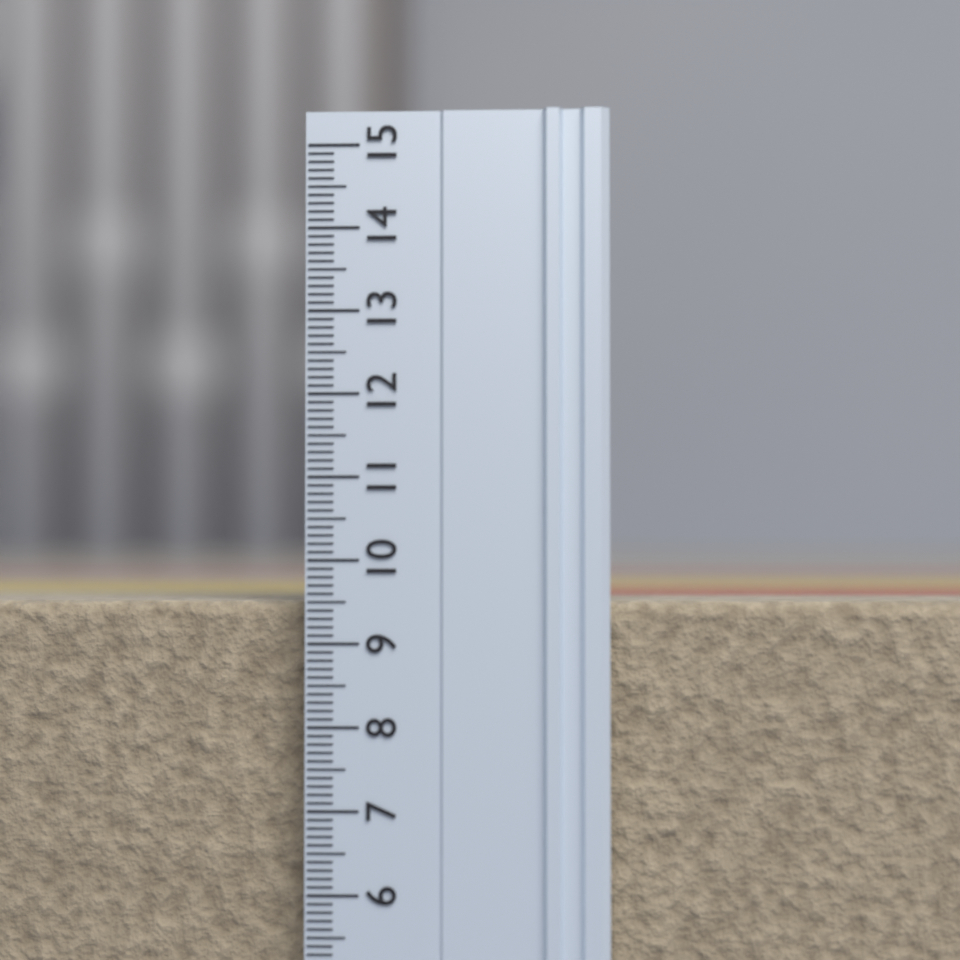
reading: 9.5 (no unit)
